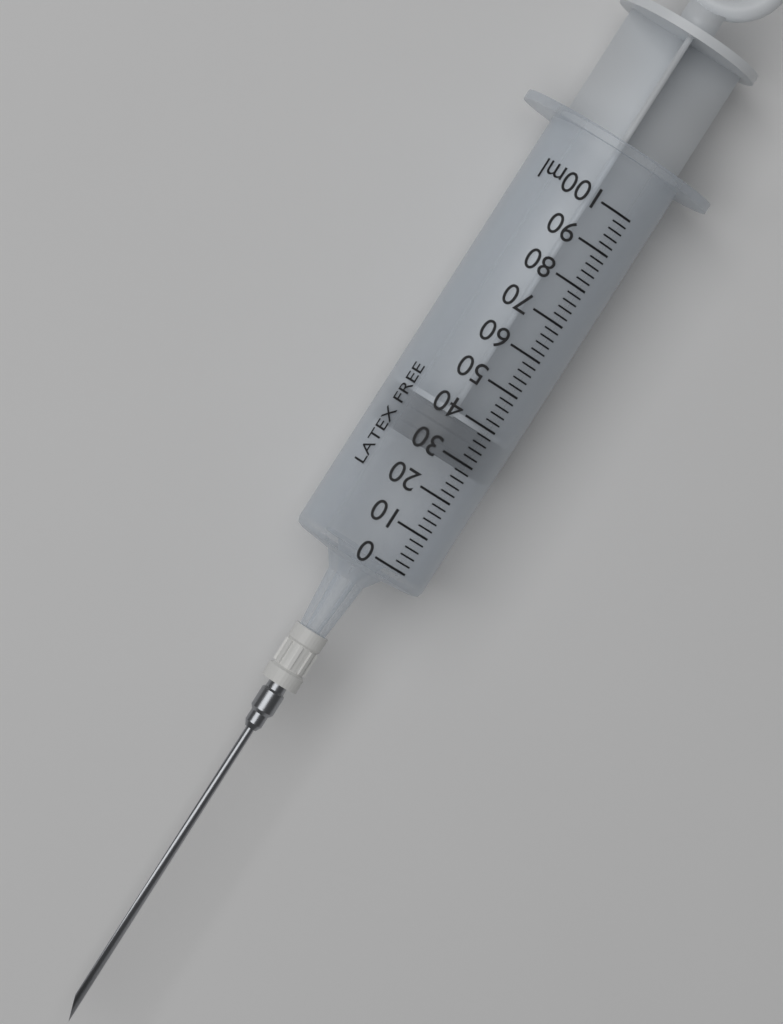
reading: 28 ml
